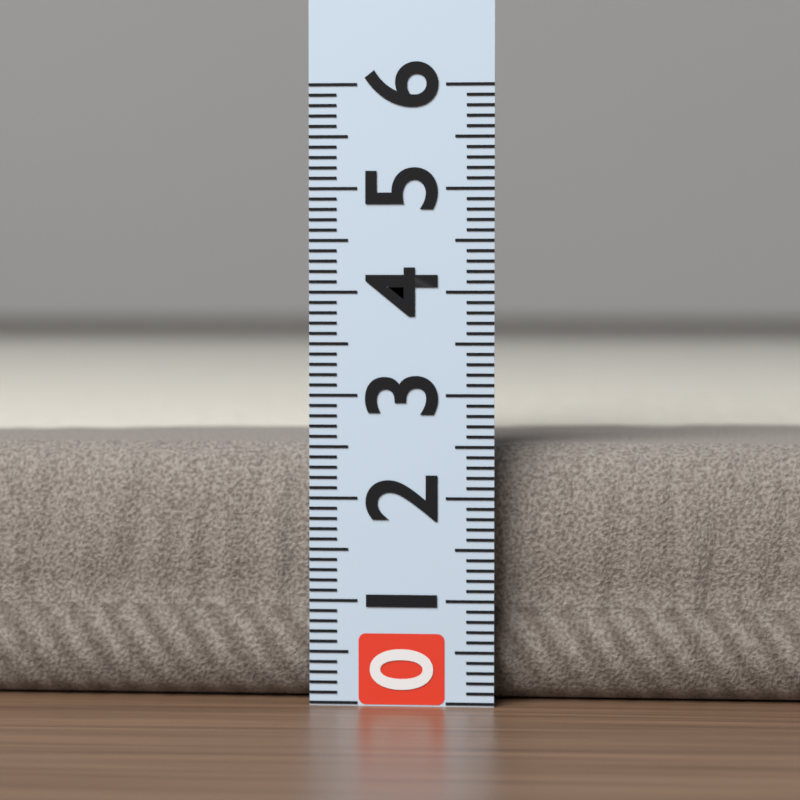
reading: 2.5 (no unit)
